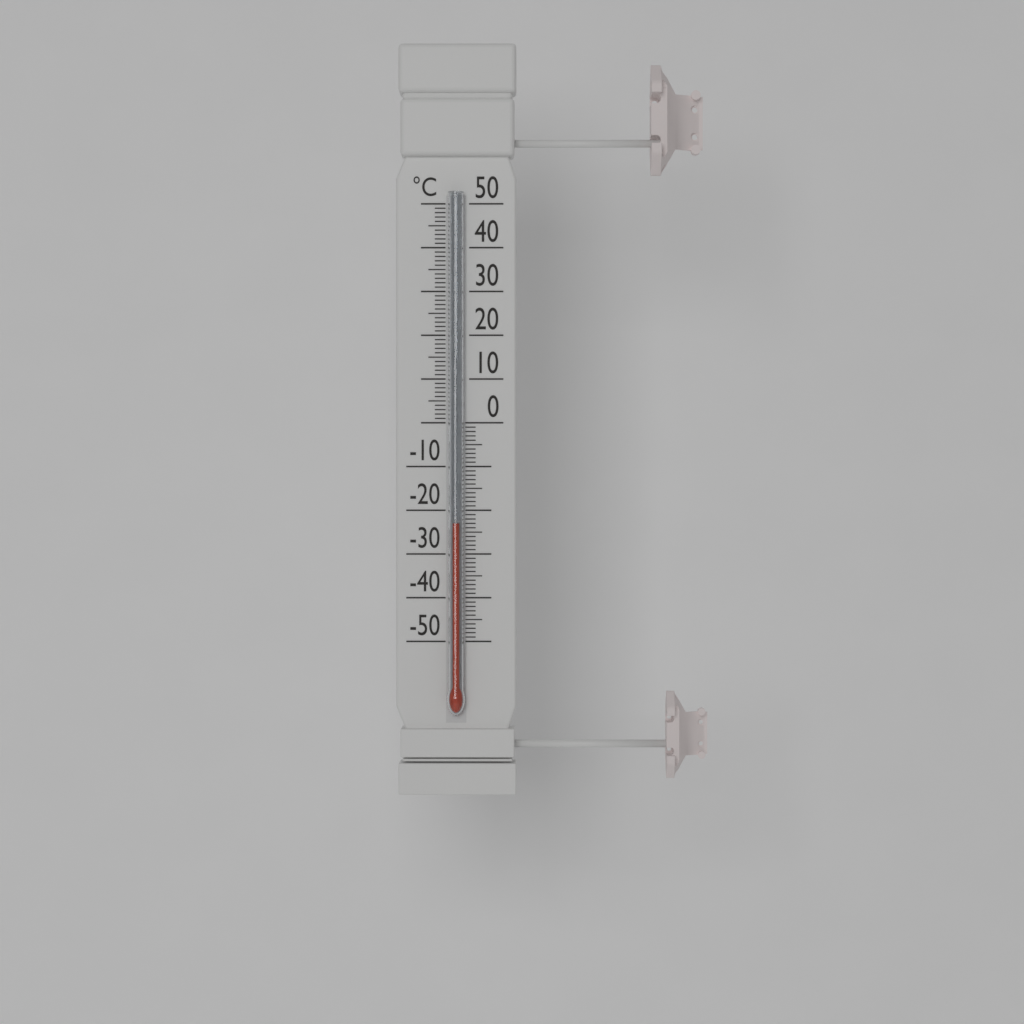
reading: -23 °C
